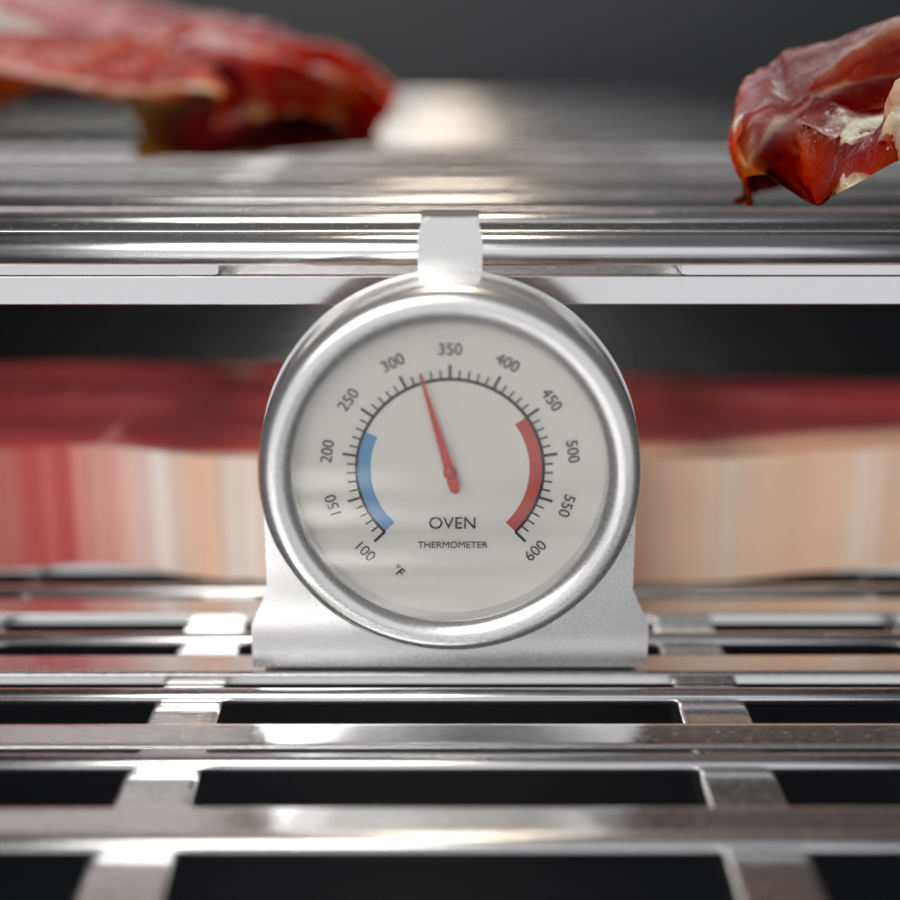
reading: 320 °F
